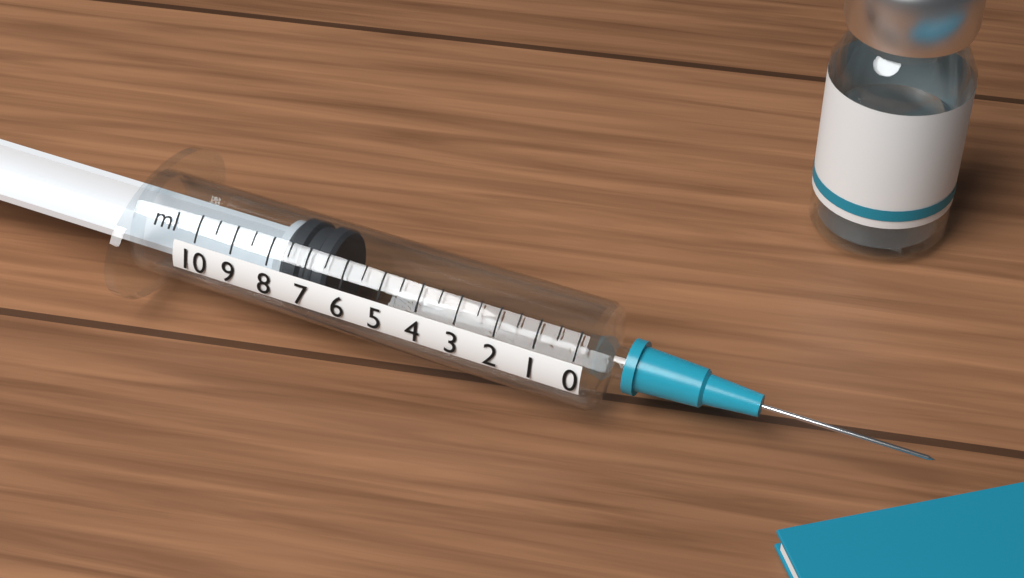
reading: 6.5 ml
